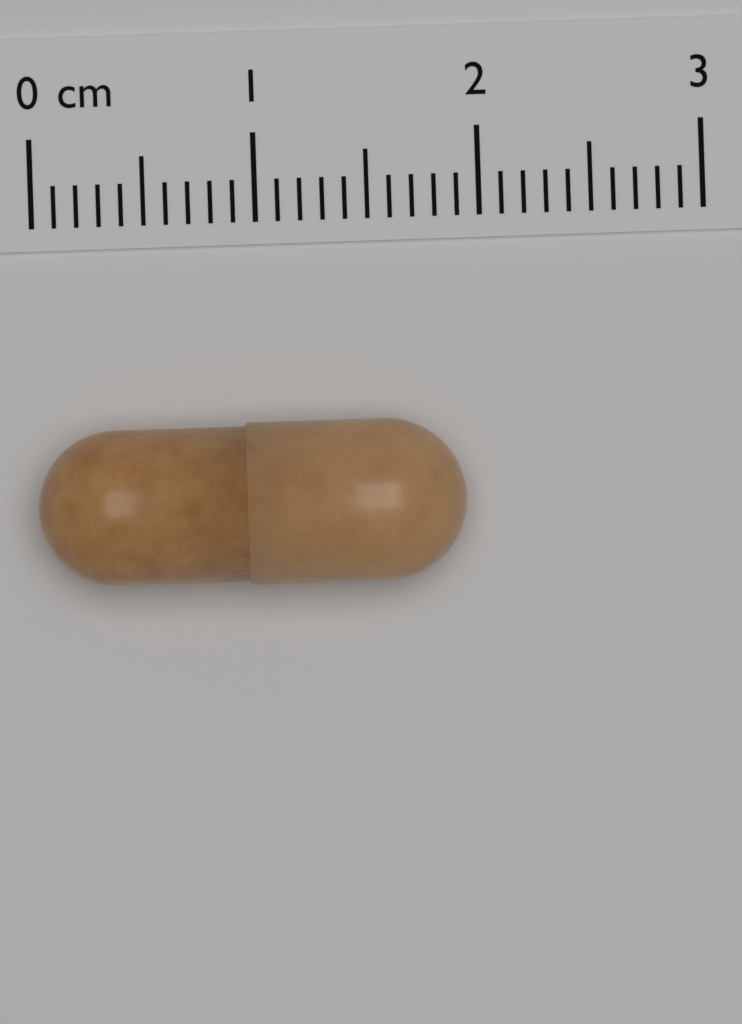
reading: 1.9 cm
